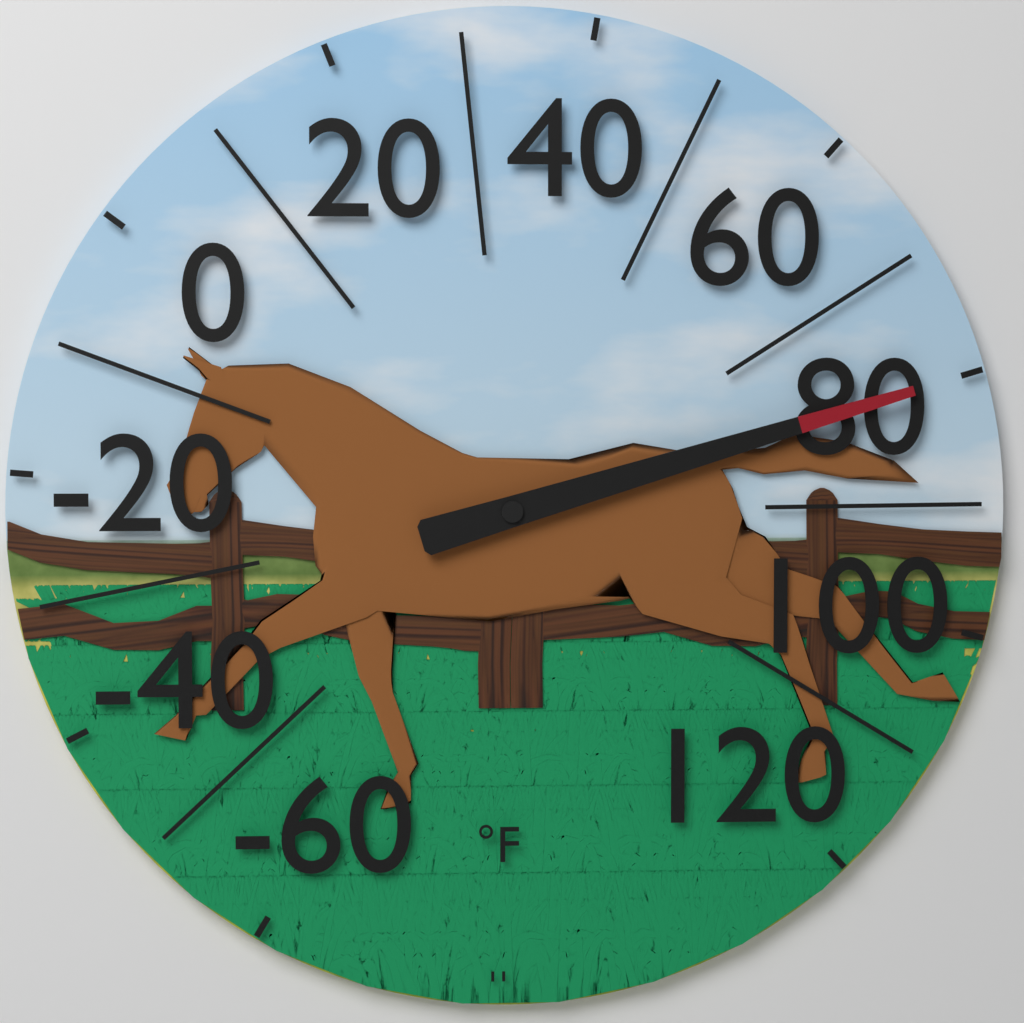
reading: 80 °F
